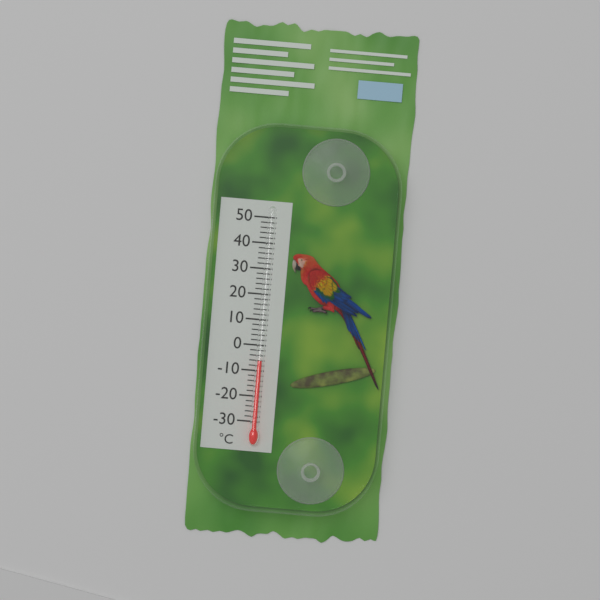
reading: -6 °C
